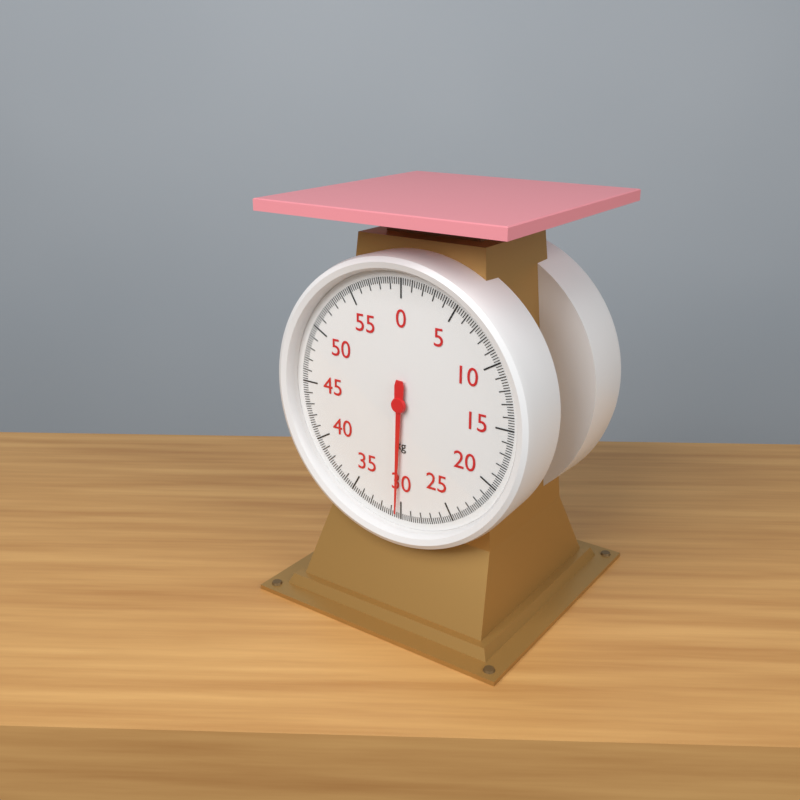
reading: 30.4 kg
